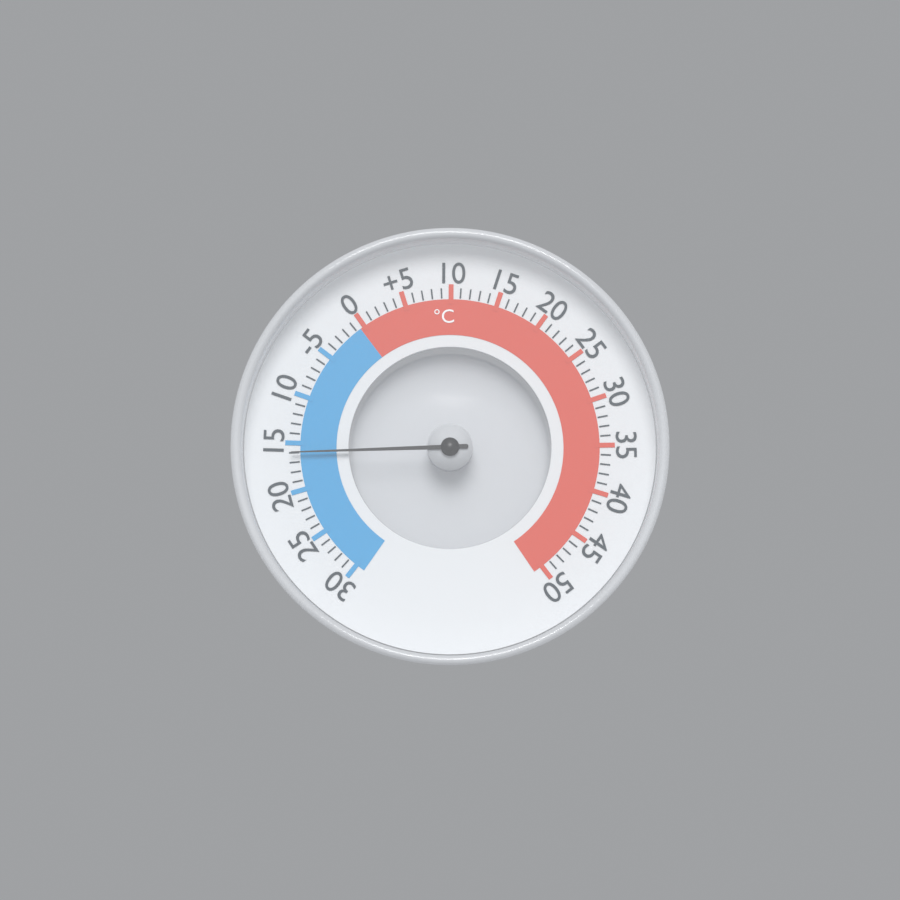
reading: -16 °C
